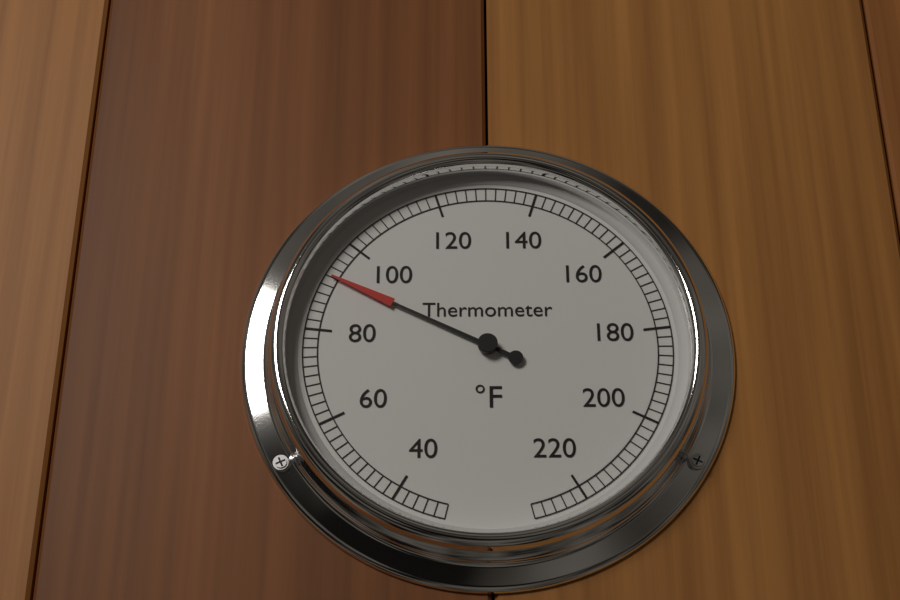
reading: 92 °F
